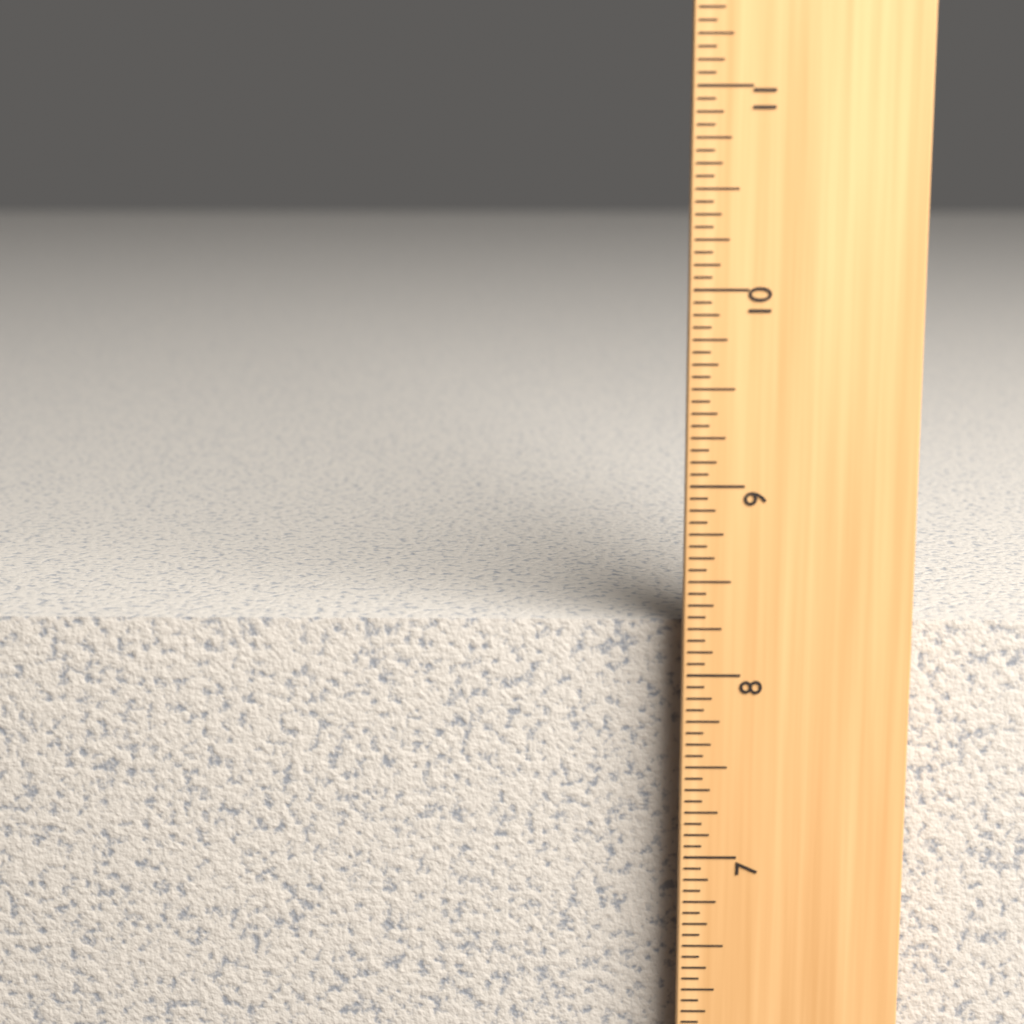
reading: 8.2500 in
